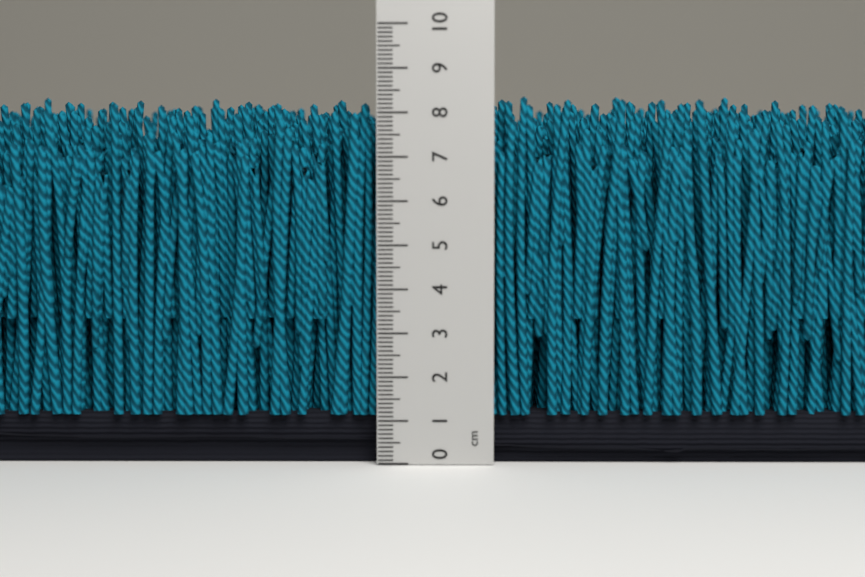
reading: 8.4 cm
